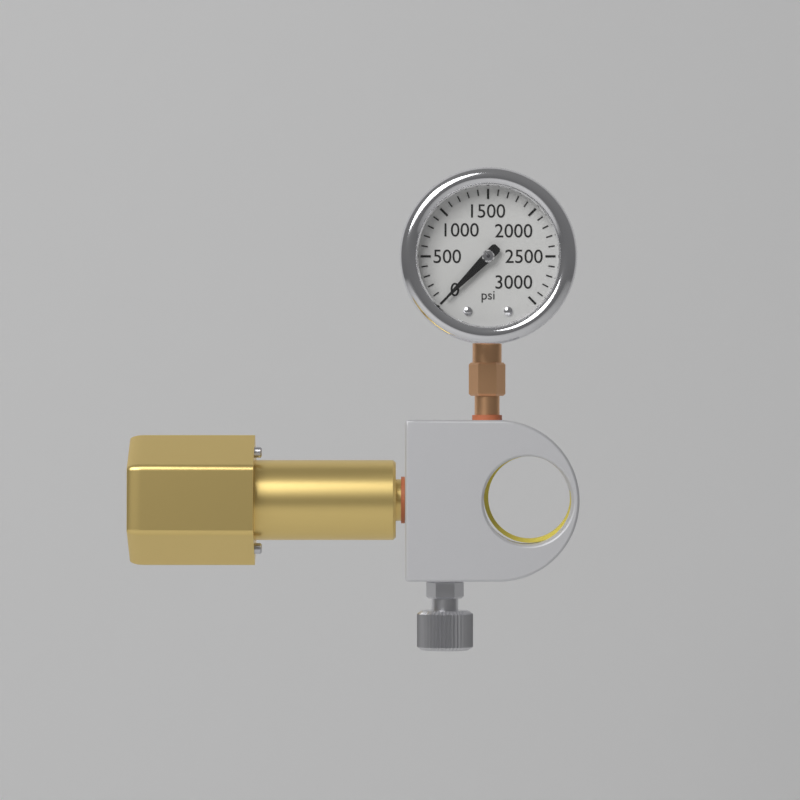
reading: 0 psi
